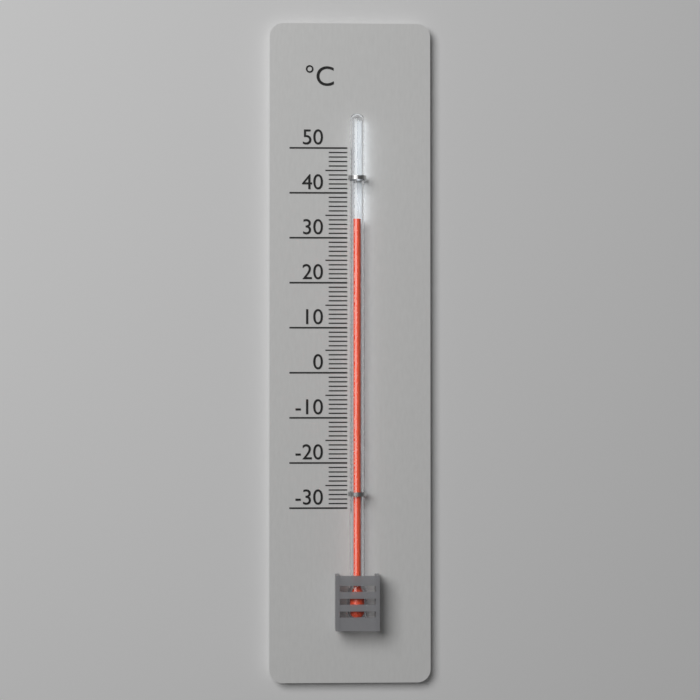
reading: 34 °C
